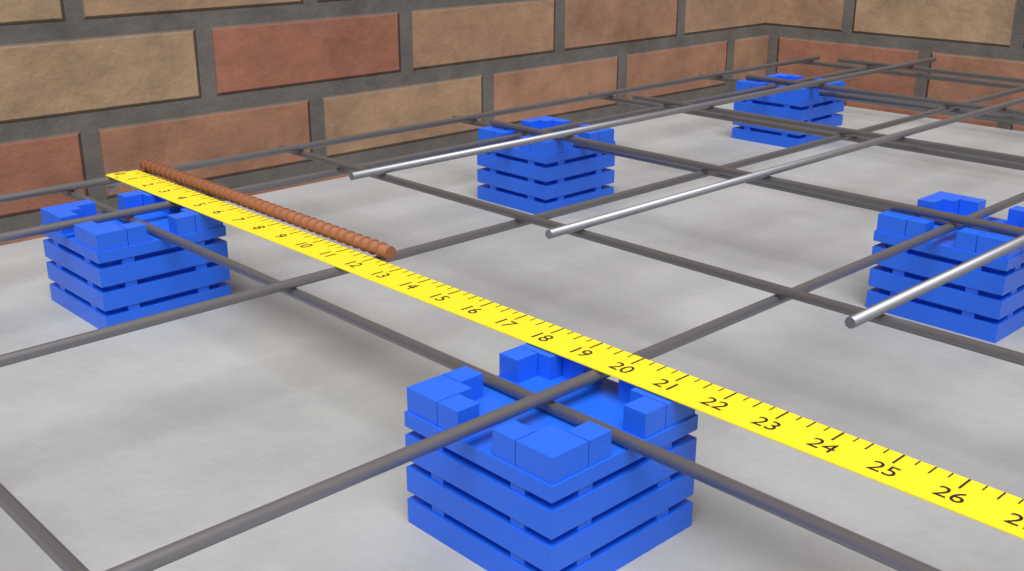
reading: 12.25 in
